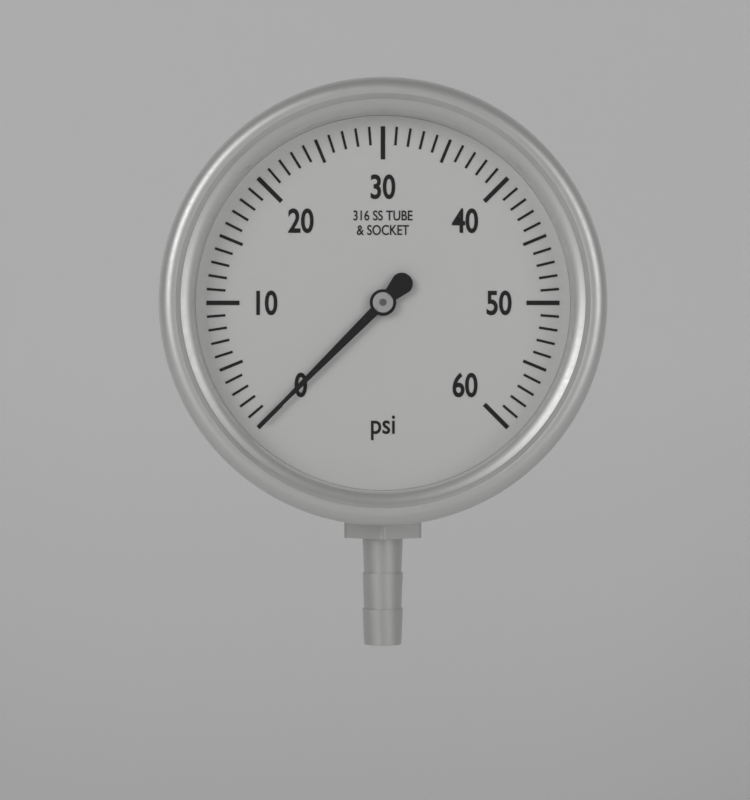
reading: 0 psi
